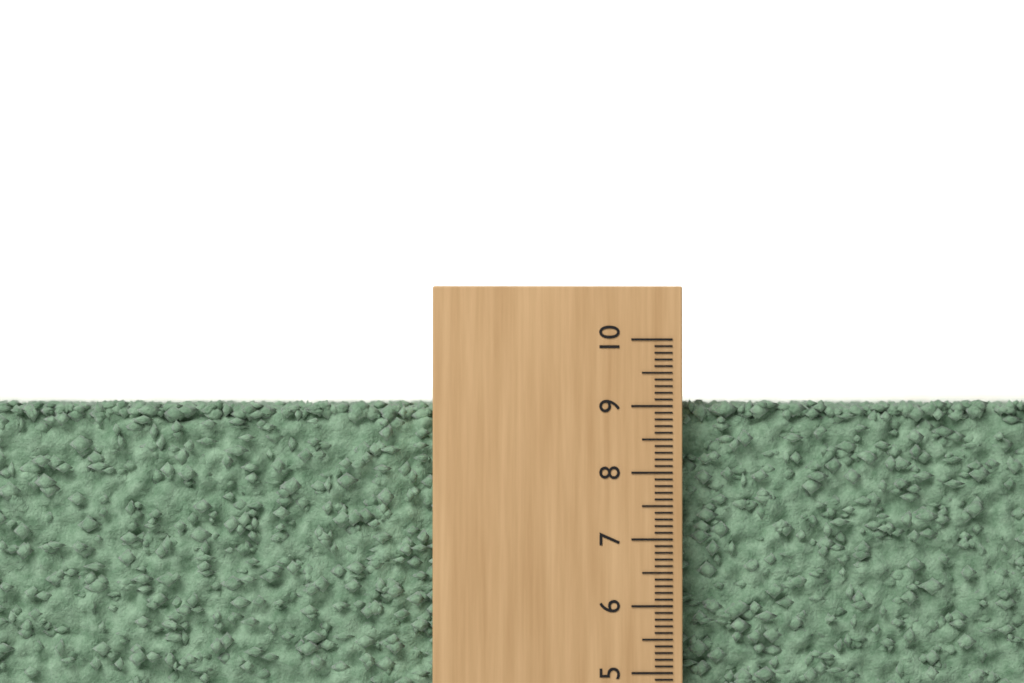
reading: 9.1 (no unit)
